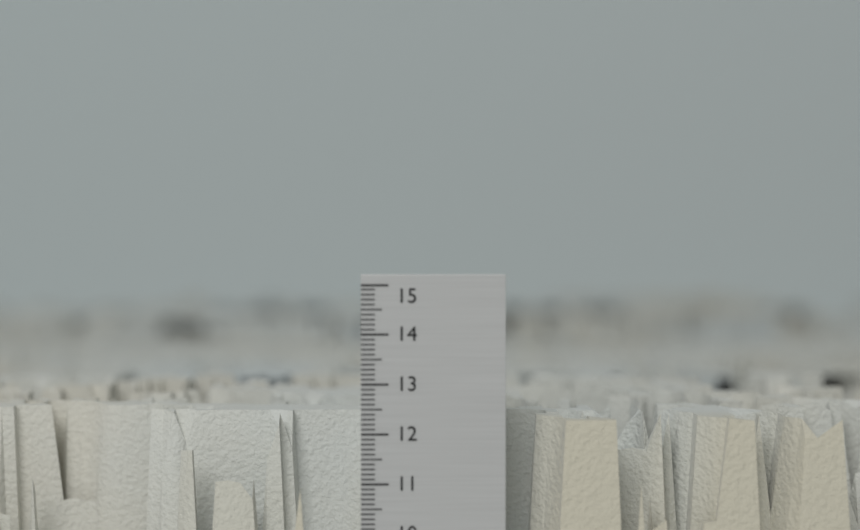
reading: 12.3 (no unit)
